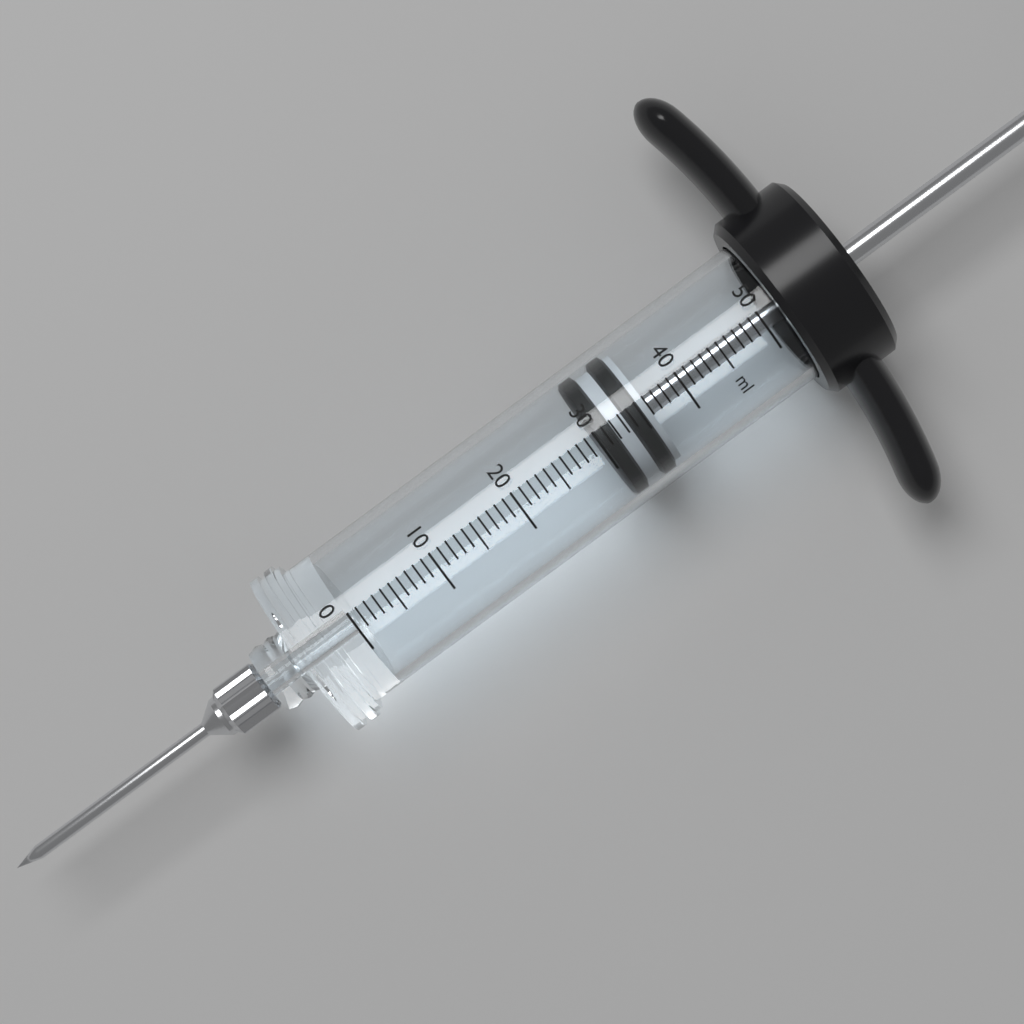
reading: 30 ml
